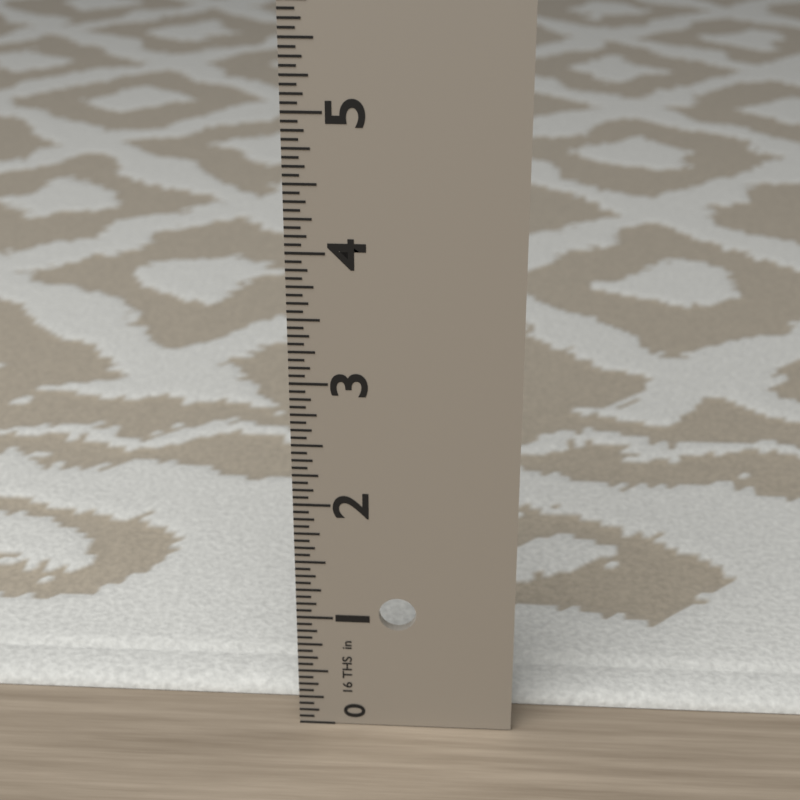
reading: 0.1250 in
